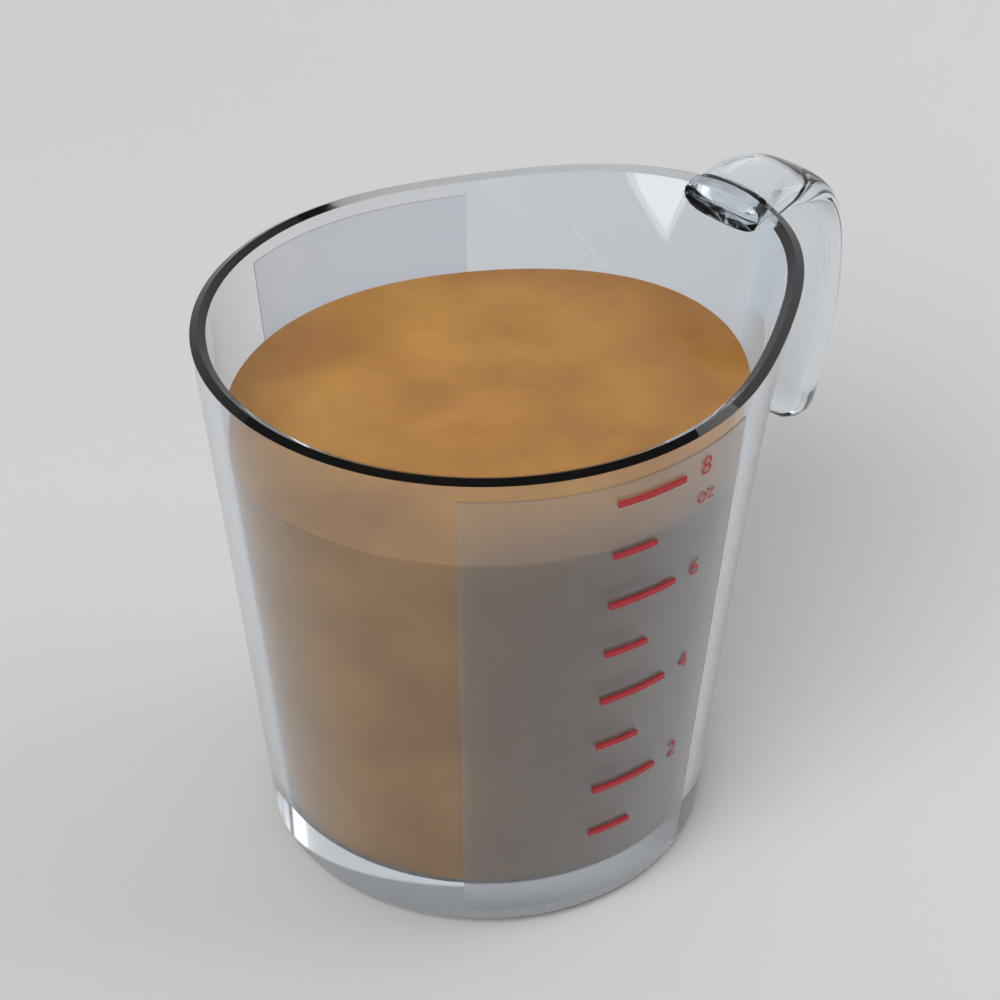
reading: 7 oz
